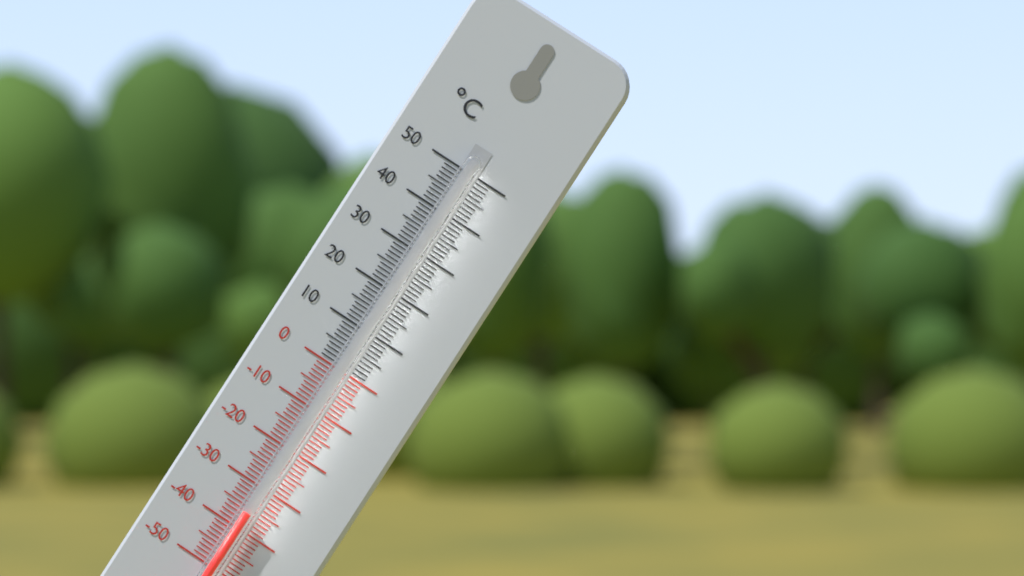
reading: -36 °C
